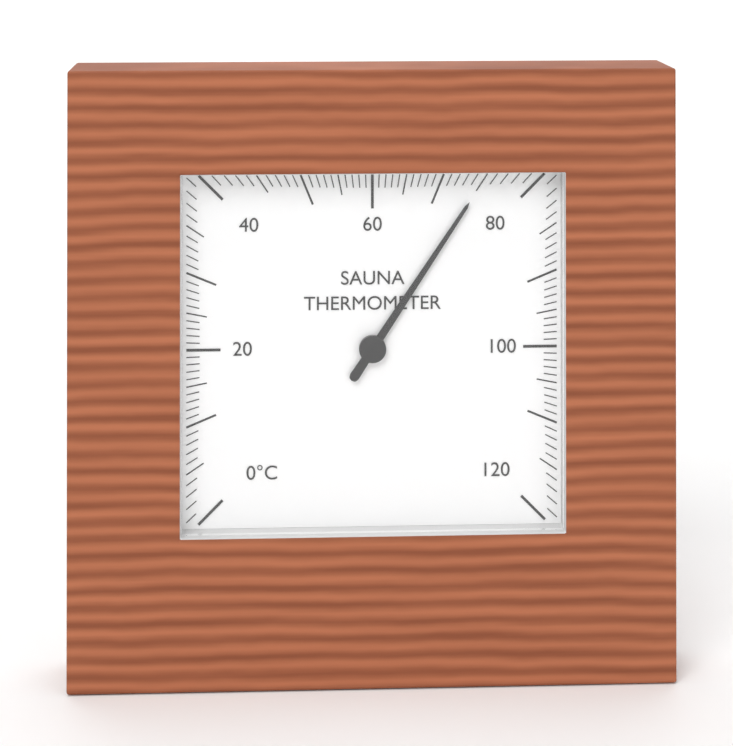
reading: 75 °C
